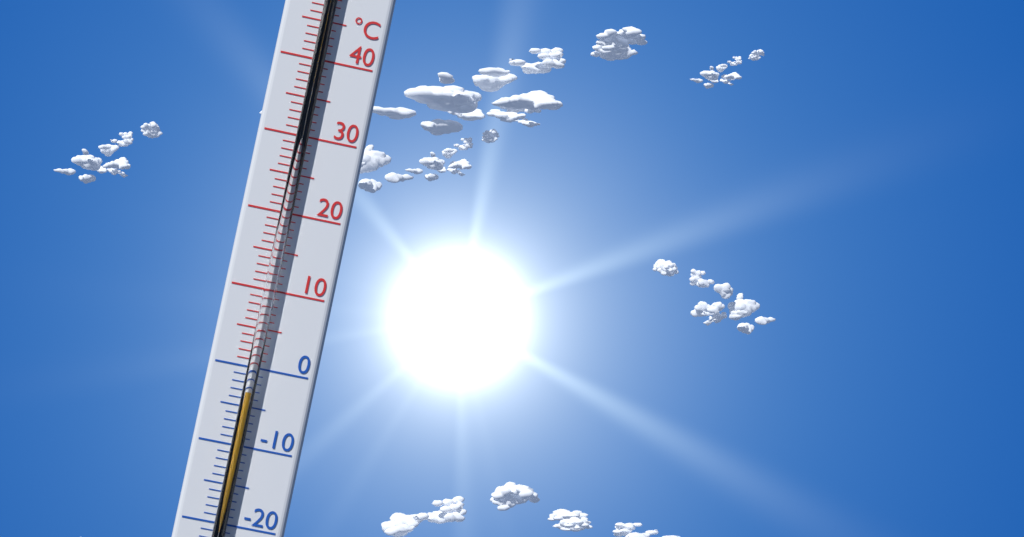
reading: -3 °C
